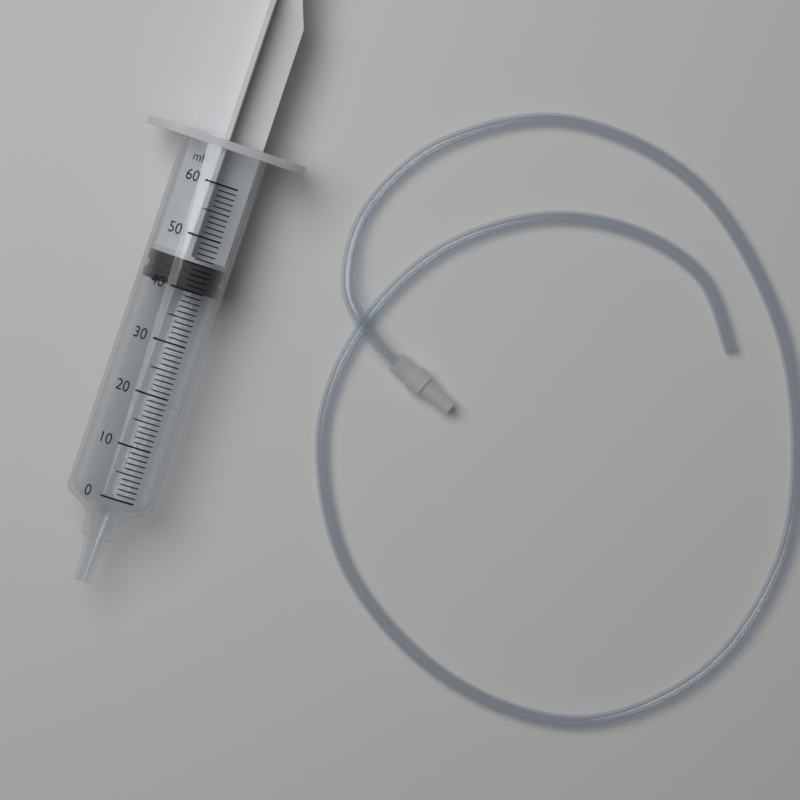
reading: 40 ml
